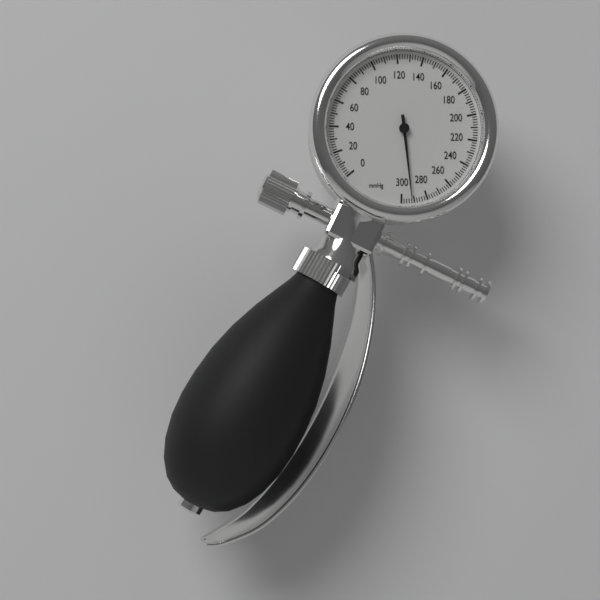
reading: 292 mmHg
